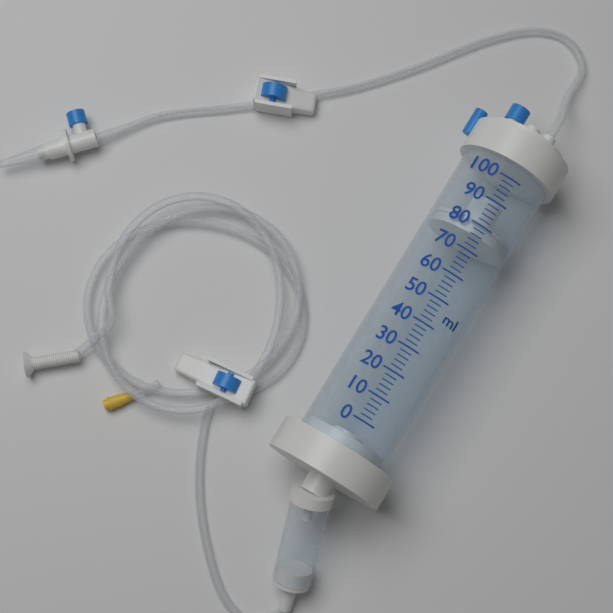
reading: 76 ml
